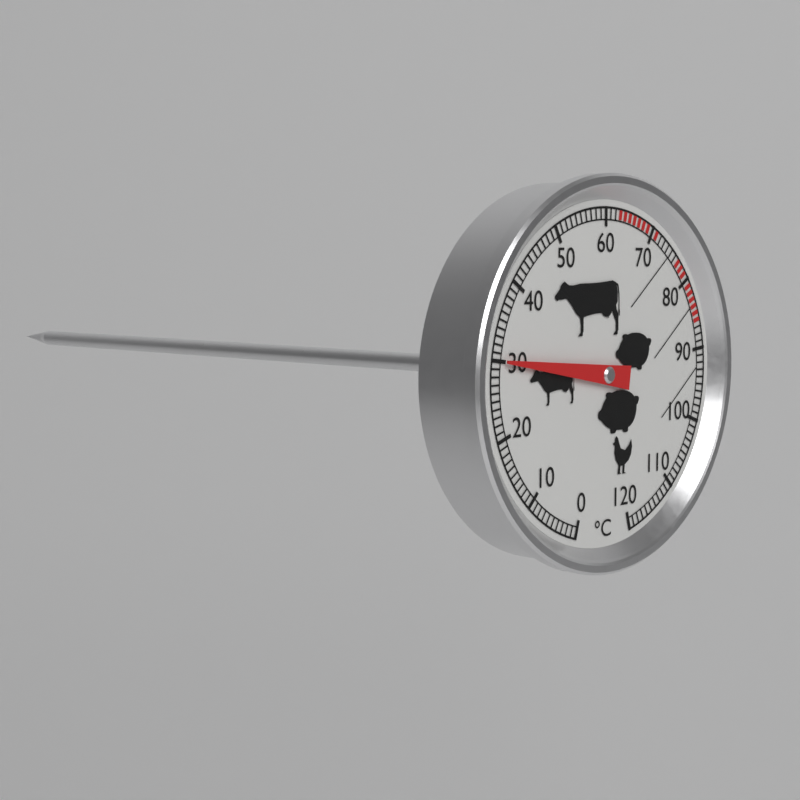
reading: 30 °C
